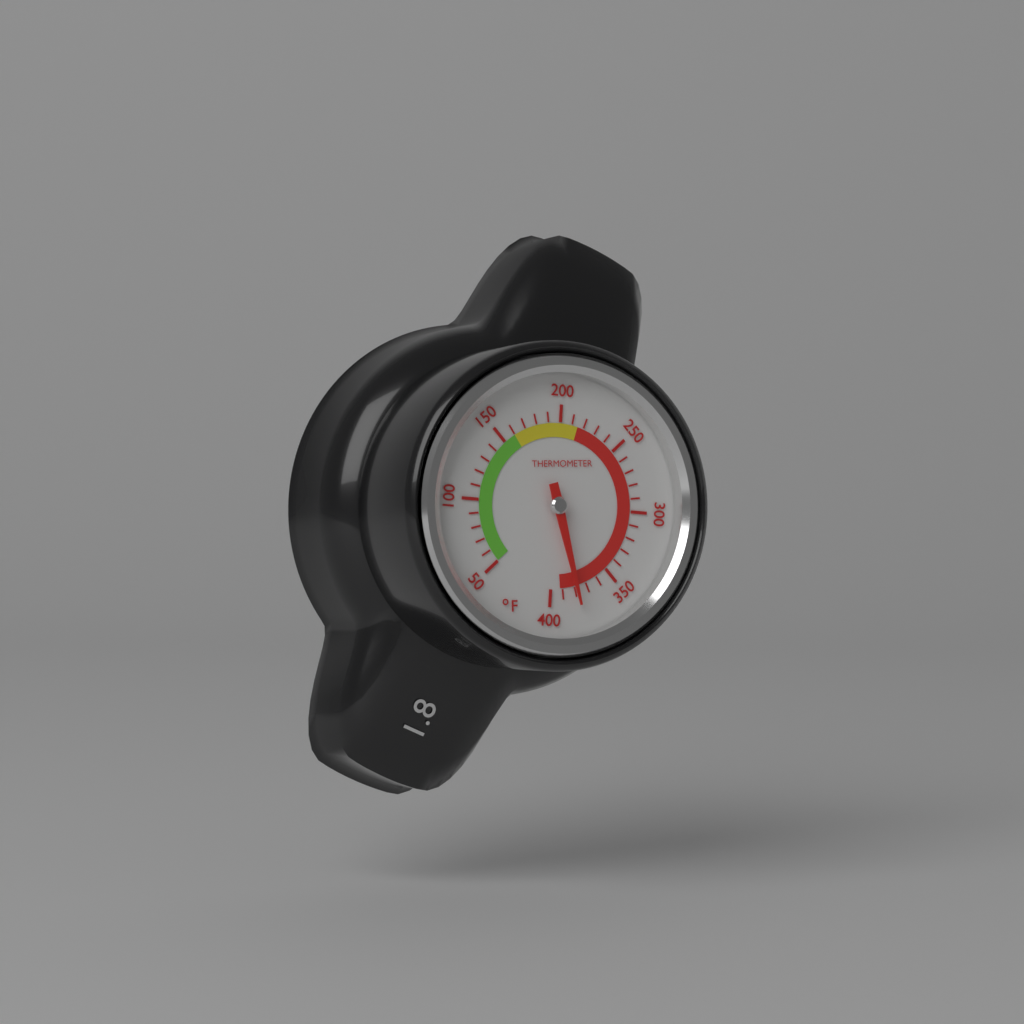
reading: 380 °F
